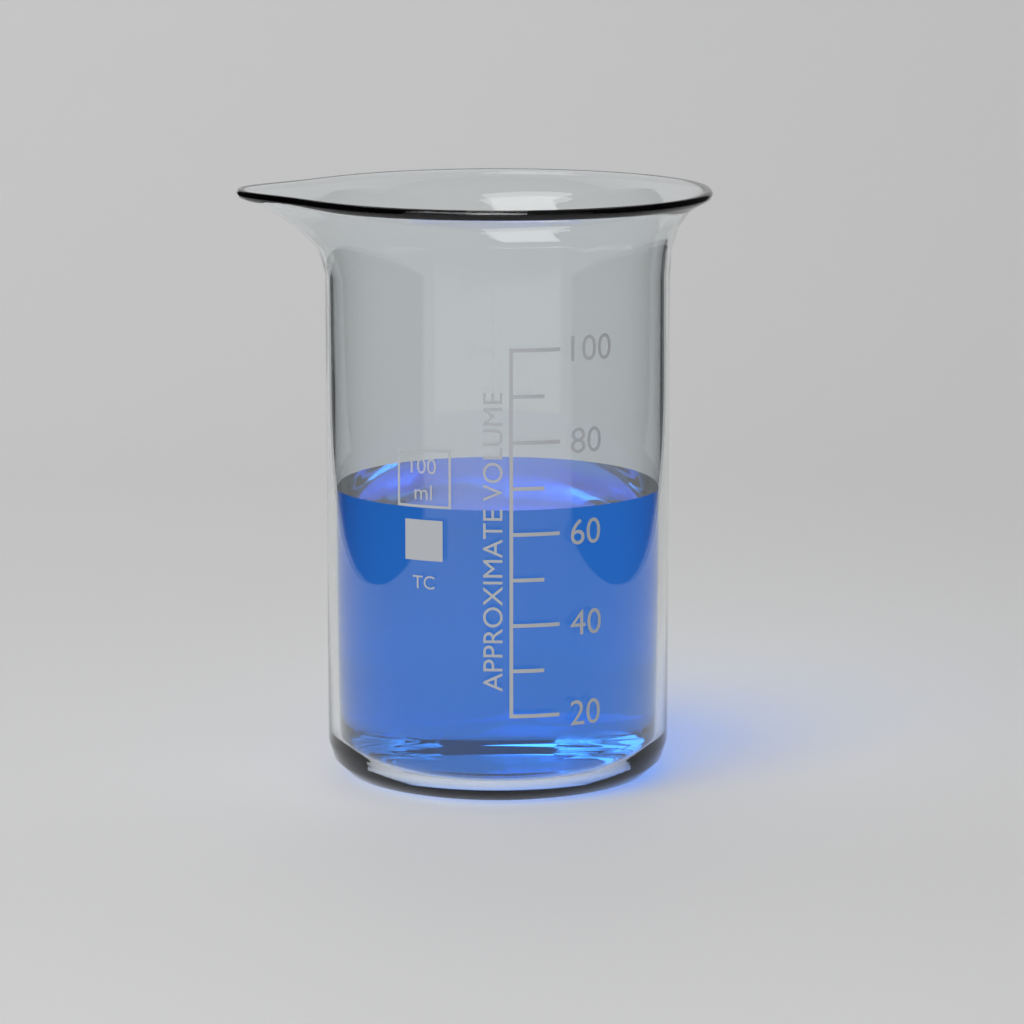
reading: 65 ml
